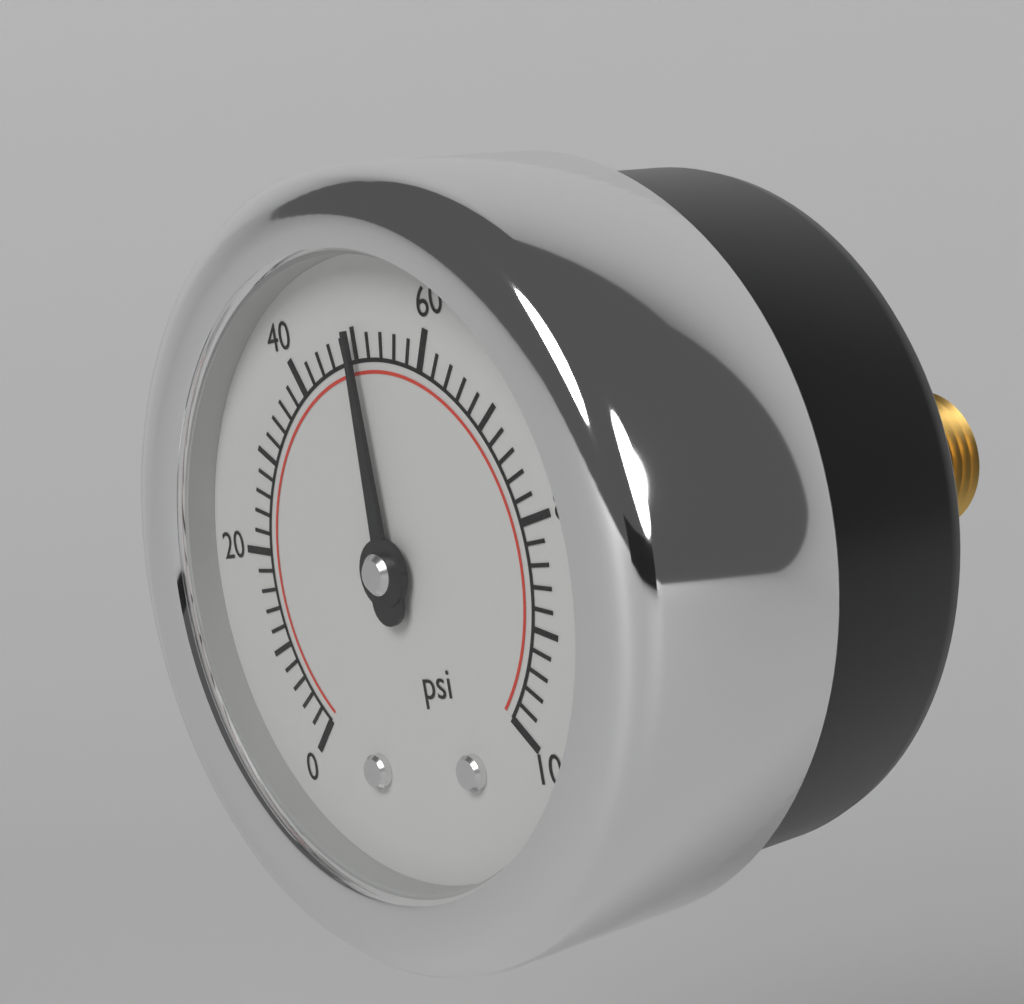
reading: 50 psi
